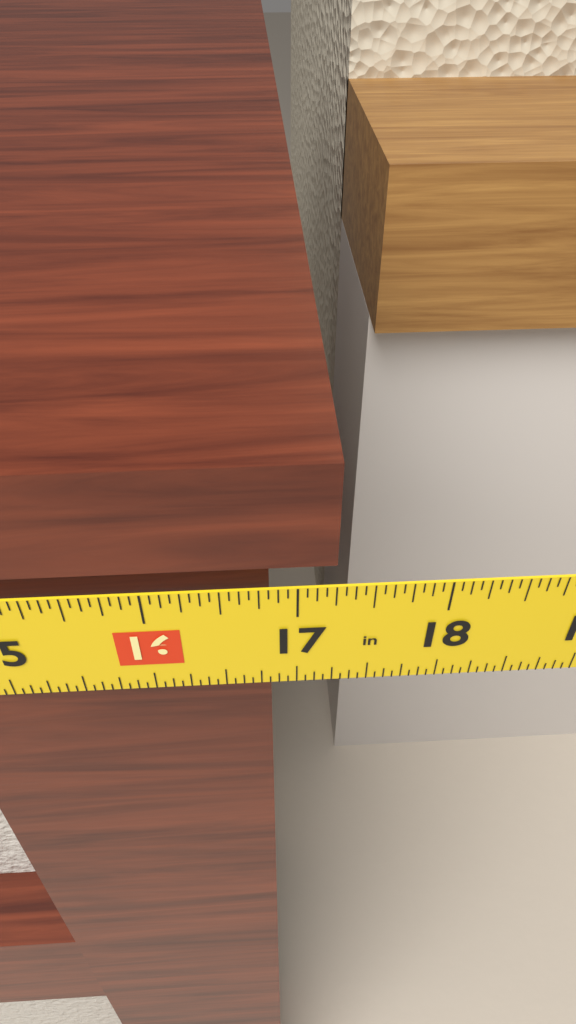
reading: 17.2500 in
